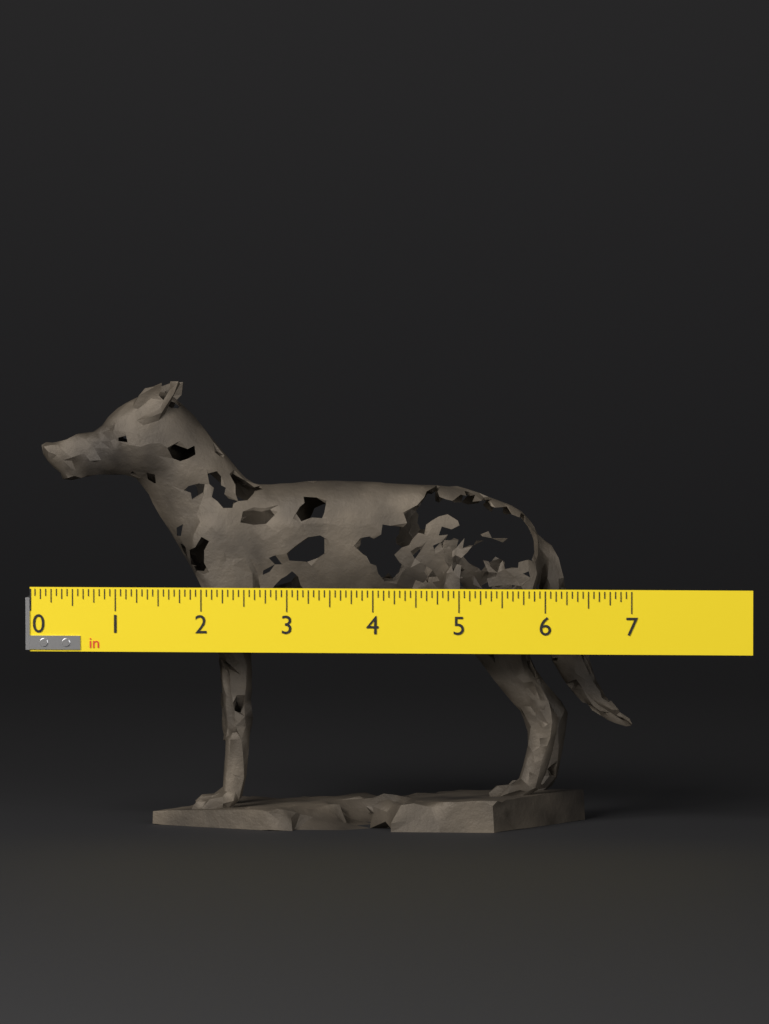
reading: 6.9375 in
